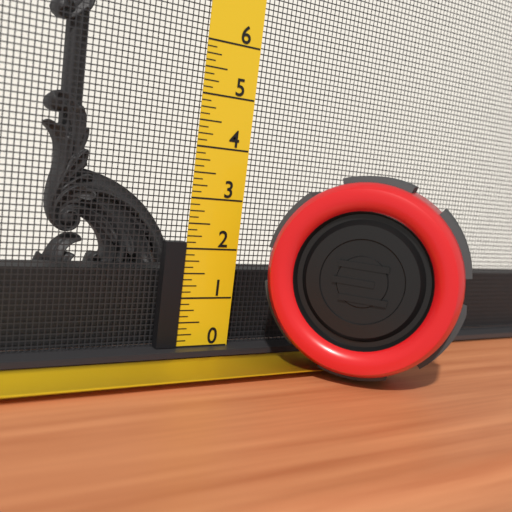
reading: 2.125 (no unit)
